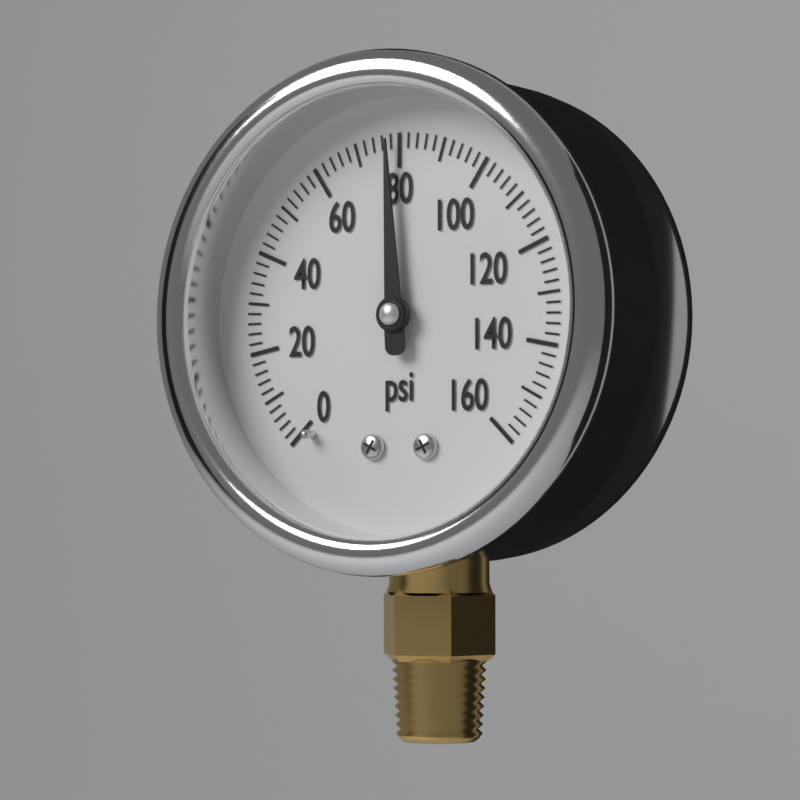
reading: 78 psi
